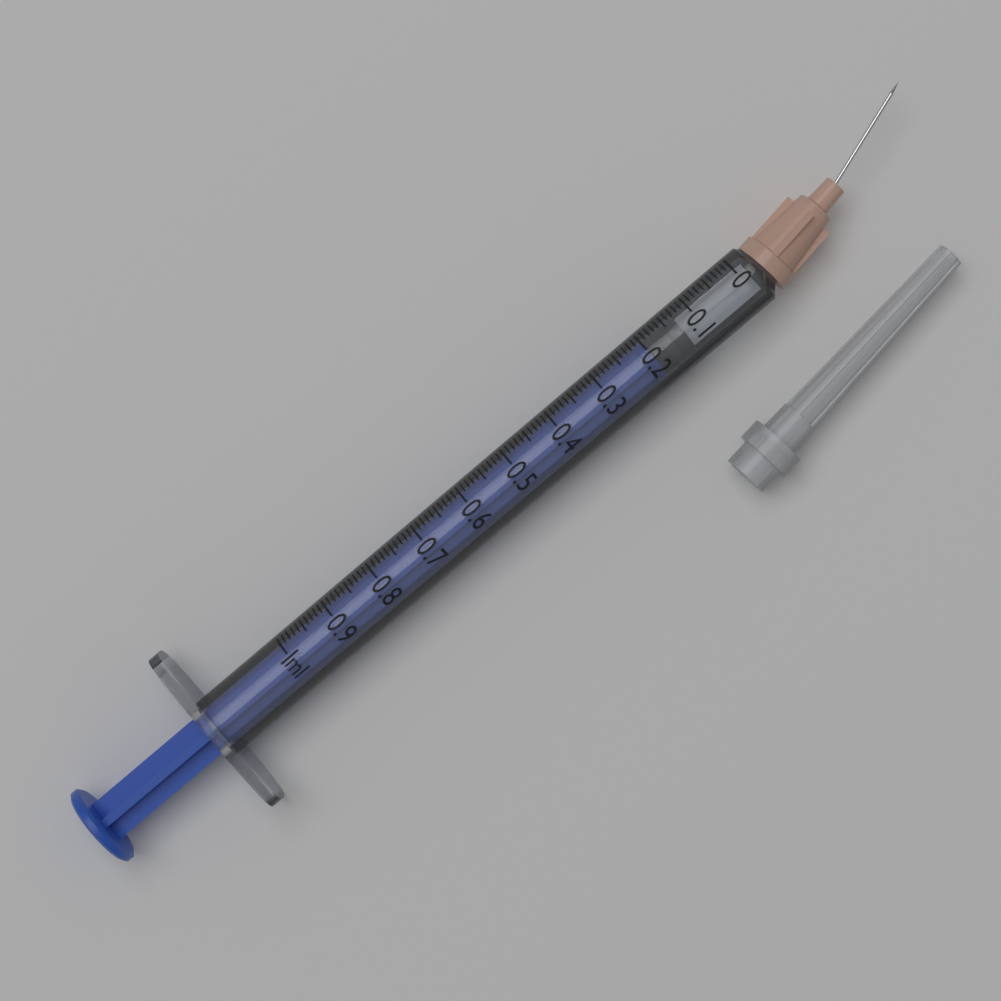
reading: 0.13 ml
